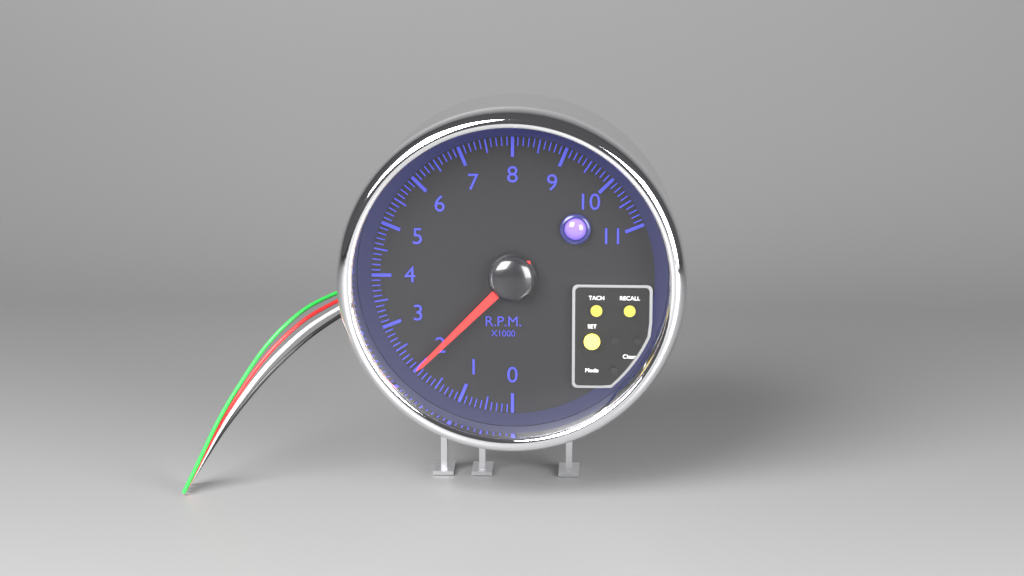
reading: 2.0 rpm x1000
